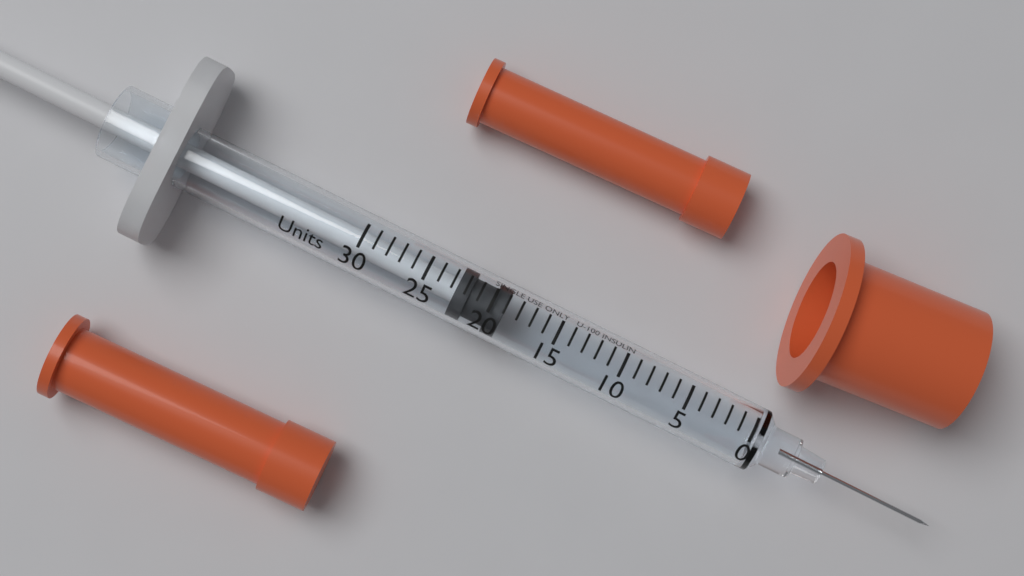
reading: 19 Units
